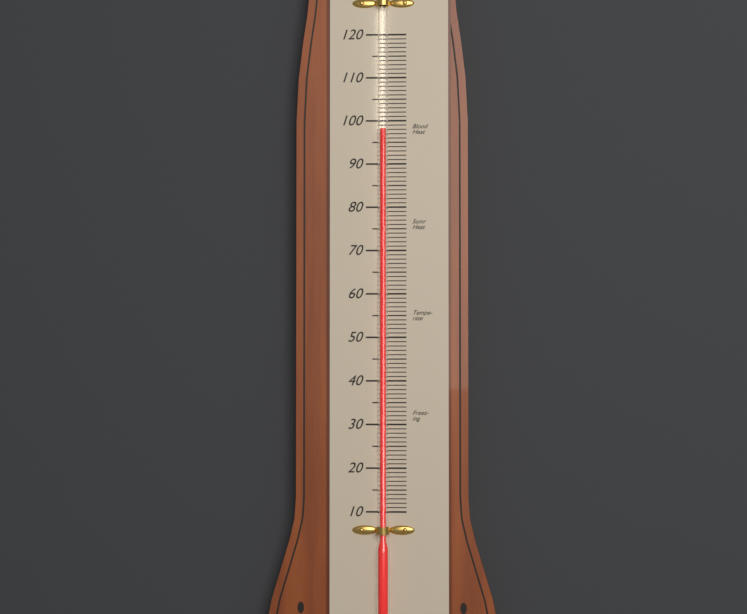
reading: 98 (no unit)
